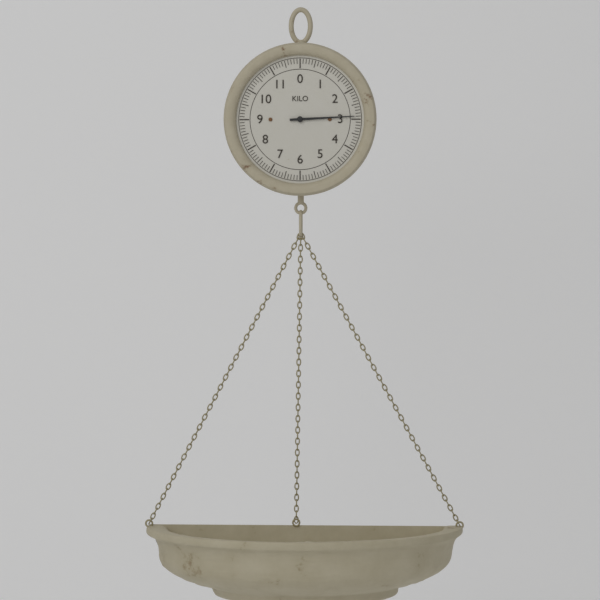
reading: 2.9 kg
